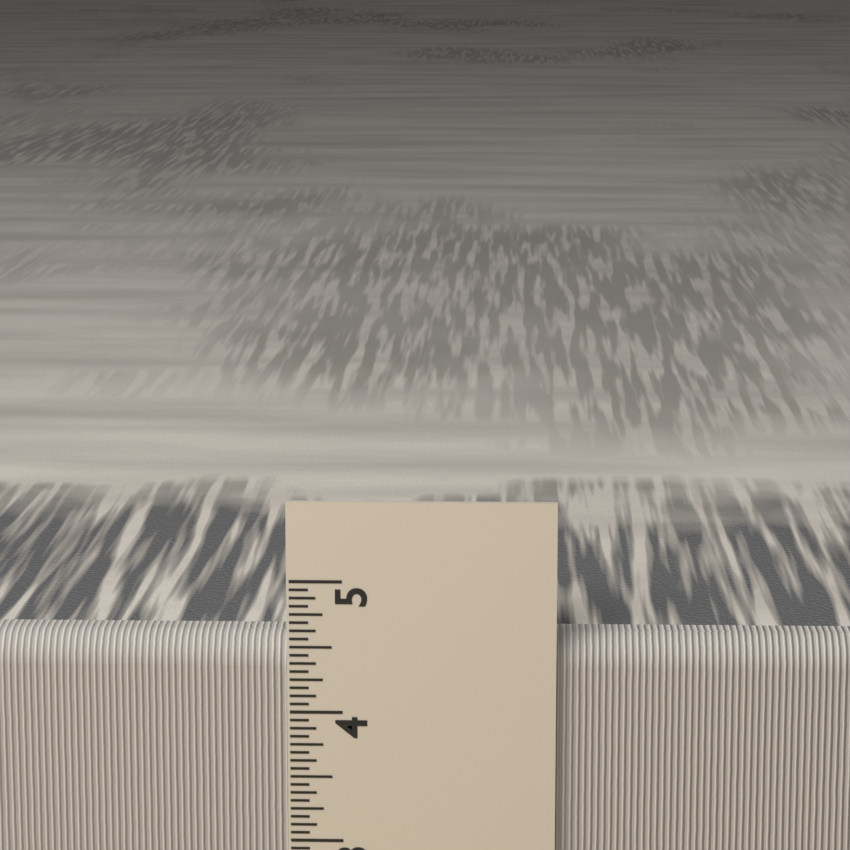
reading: 4.5625 in
